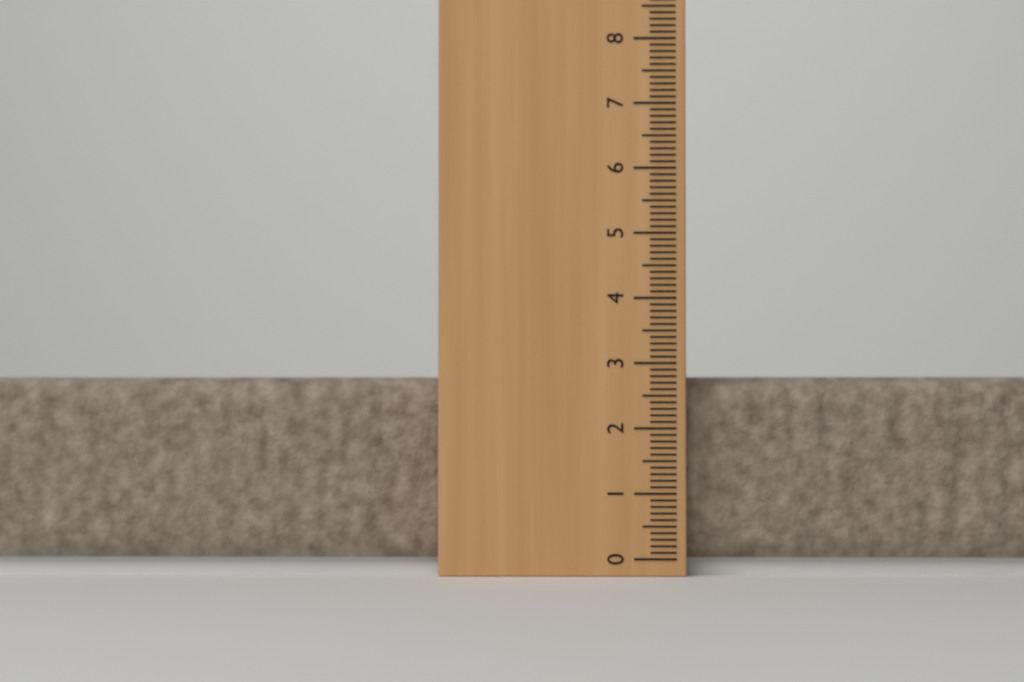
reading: 2.8 cm
